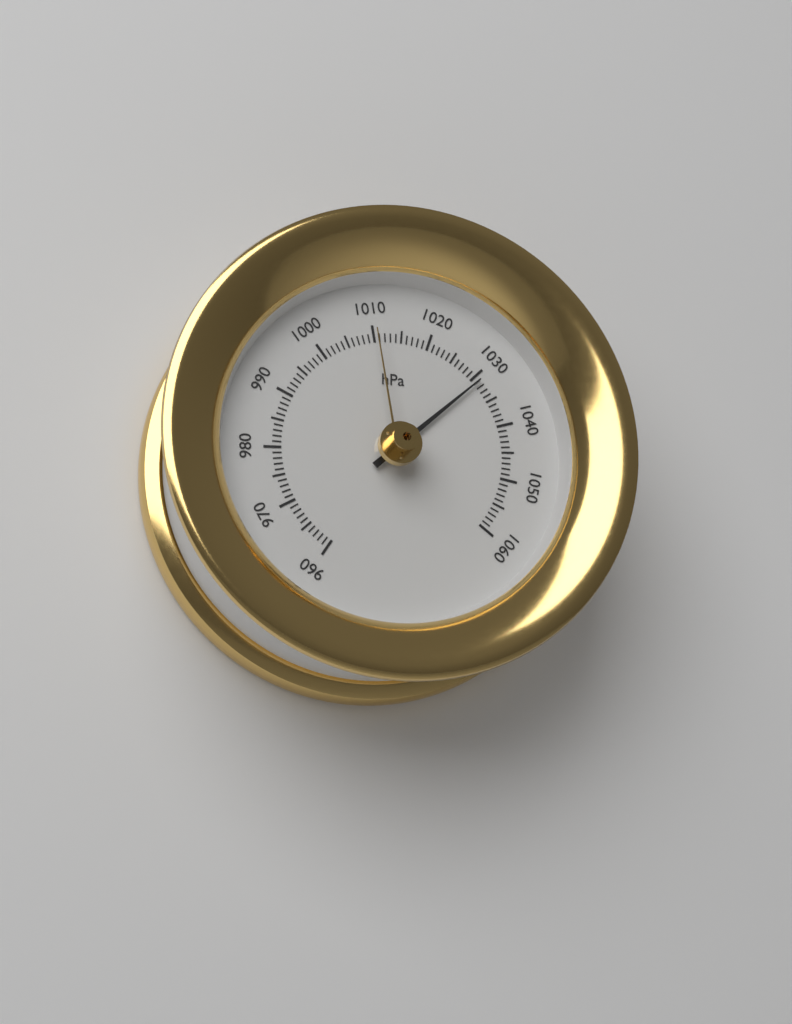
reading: 1031 hPa
